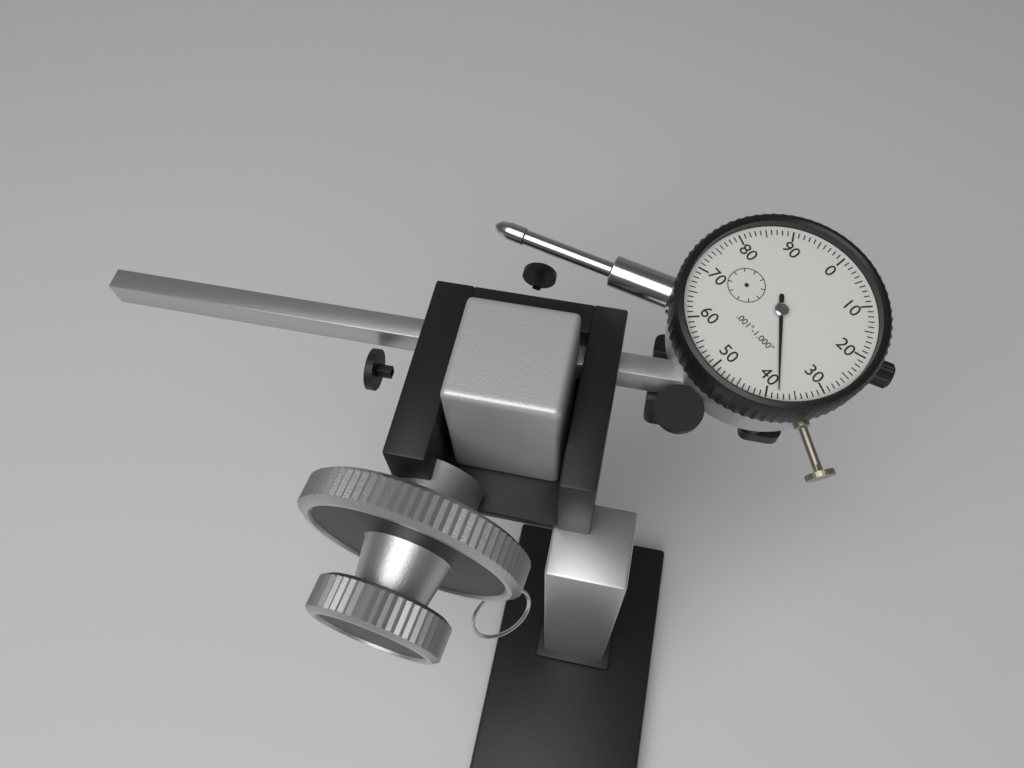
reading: 0.038 in
